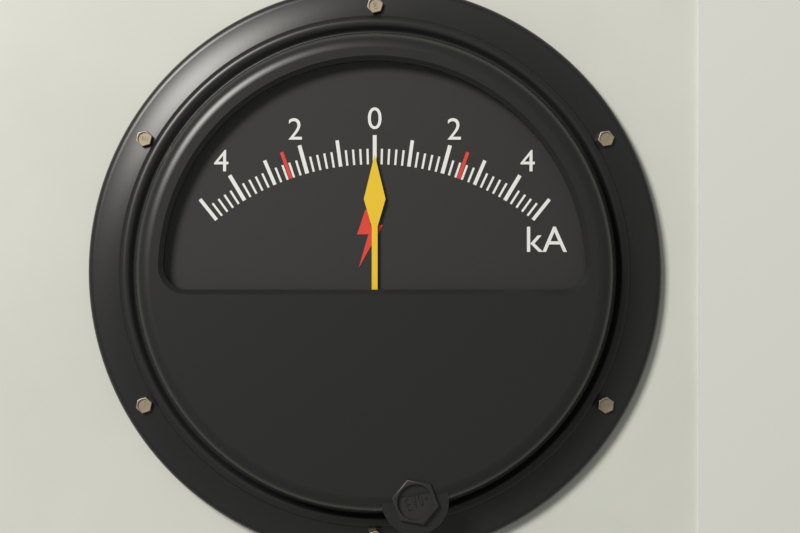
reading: 0.0 kA
